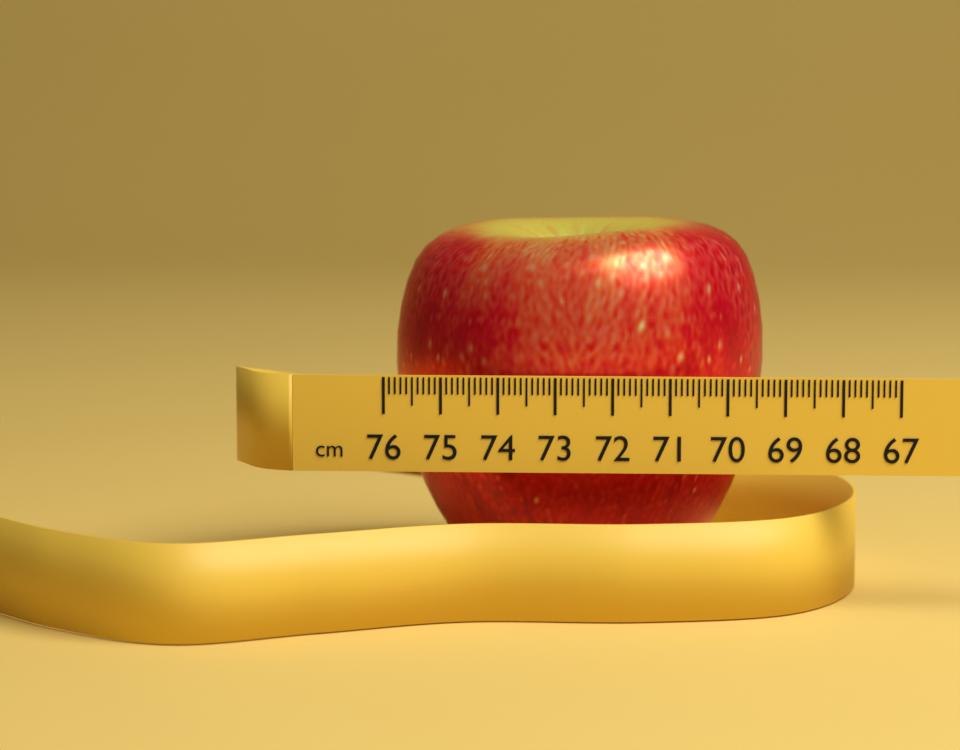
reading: 69.3 cm
